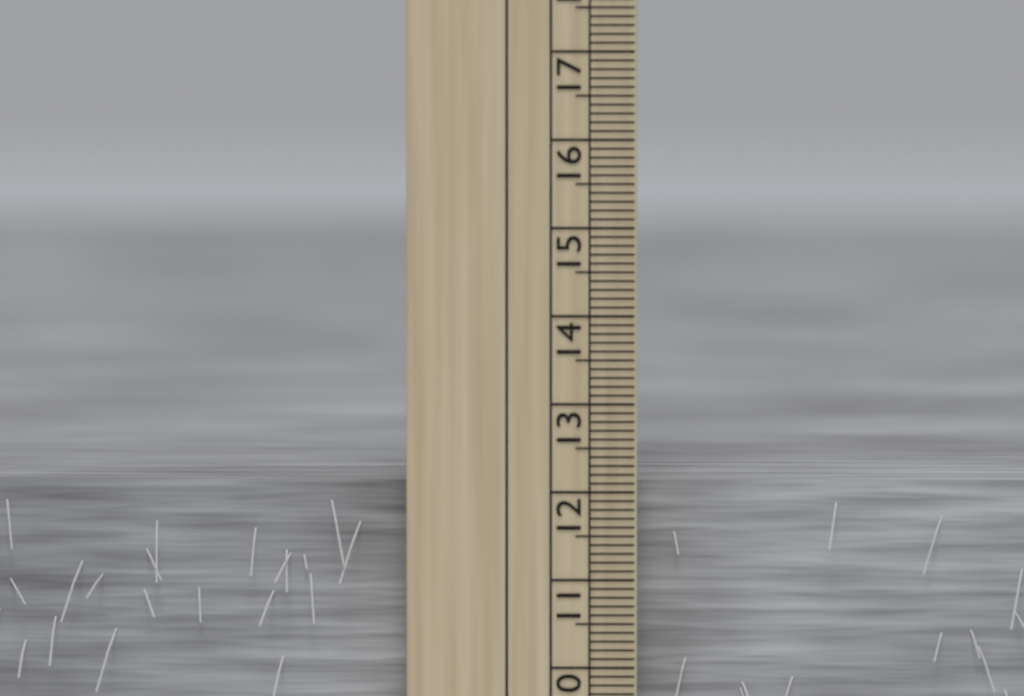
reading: 12.1 cm
